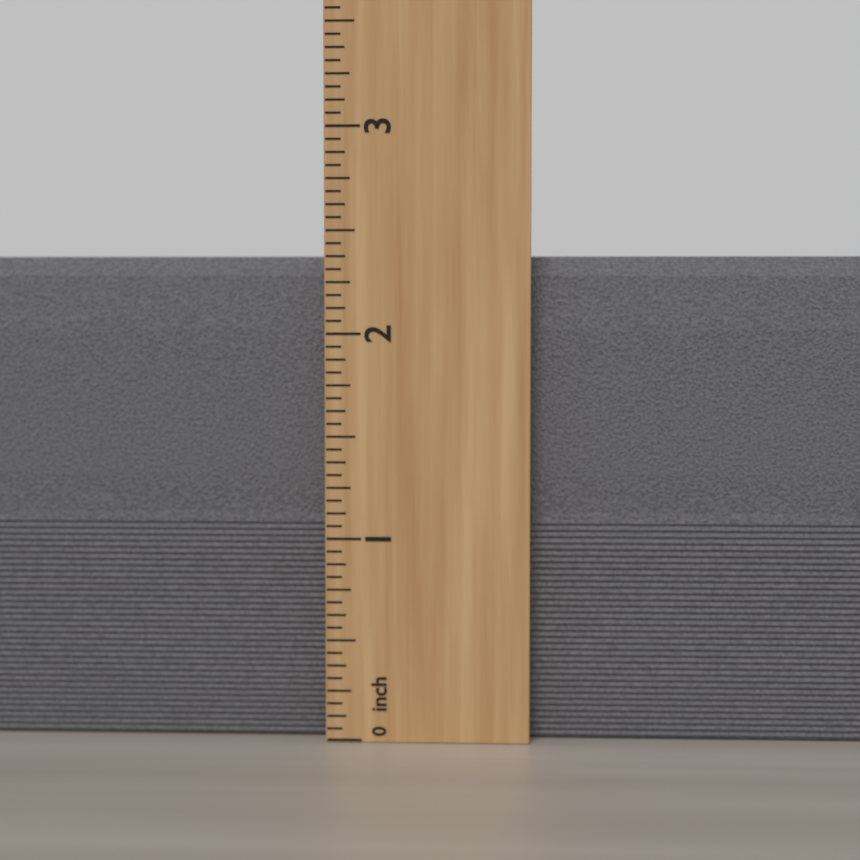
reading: 2.3750 inch
